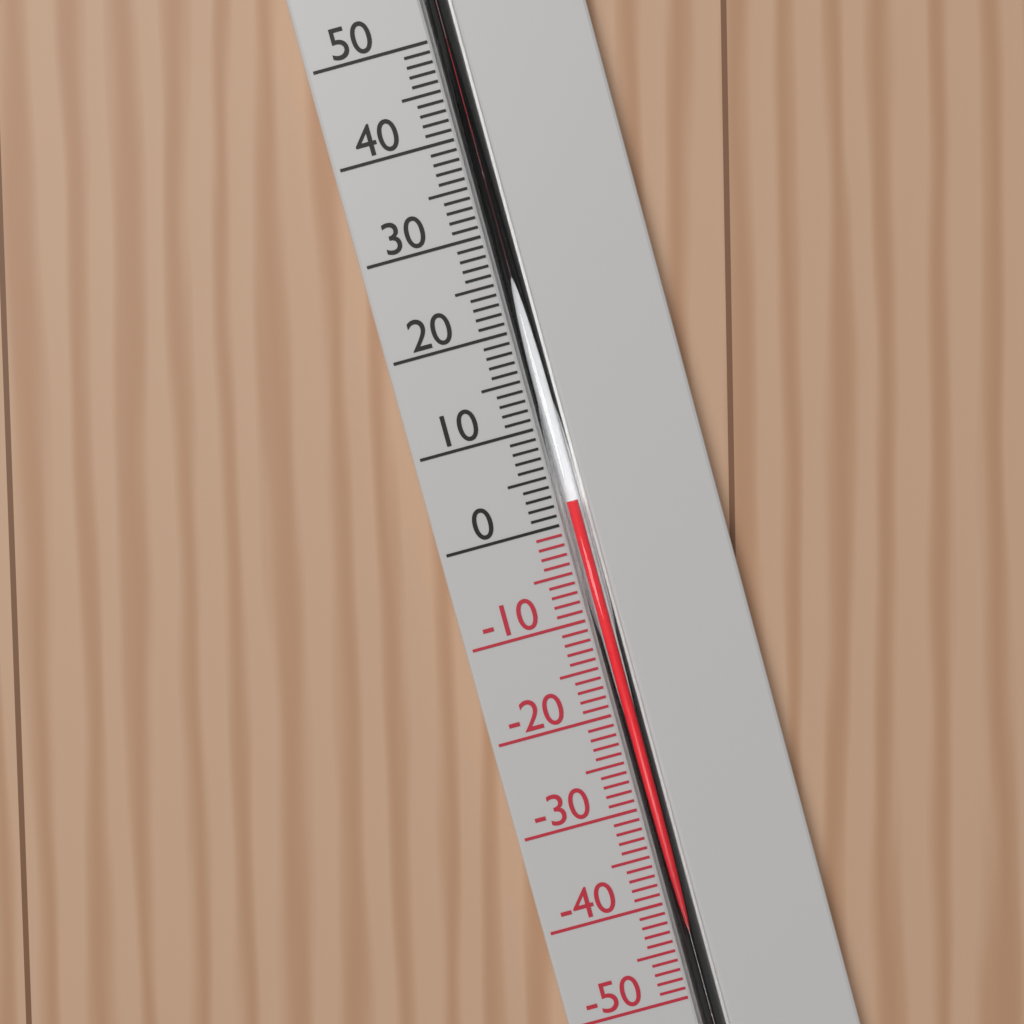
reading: 2 °C
